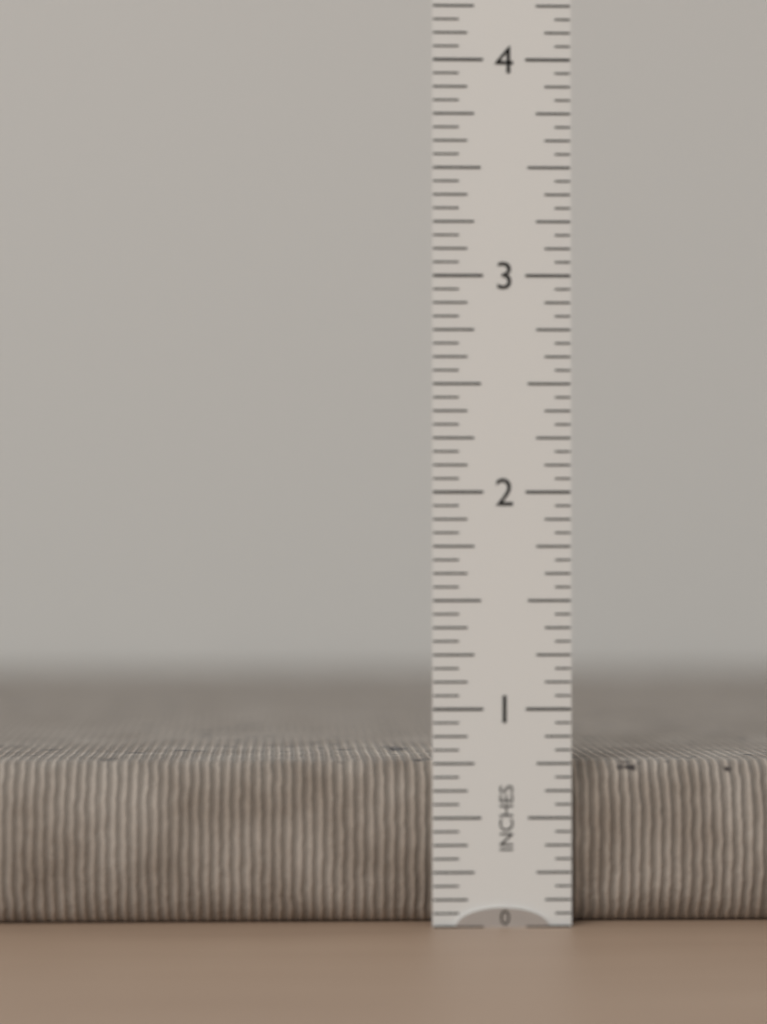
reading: 0.7500 in
